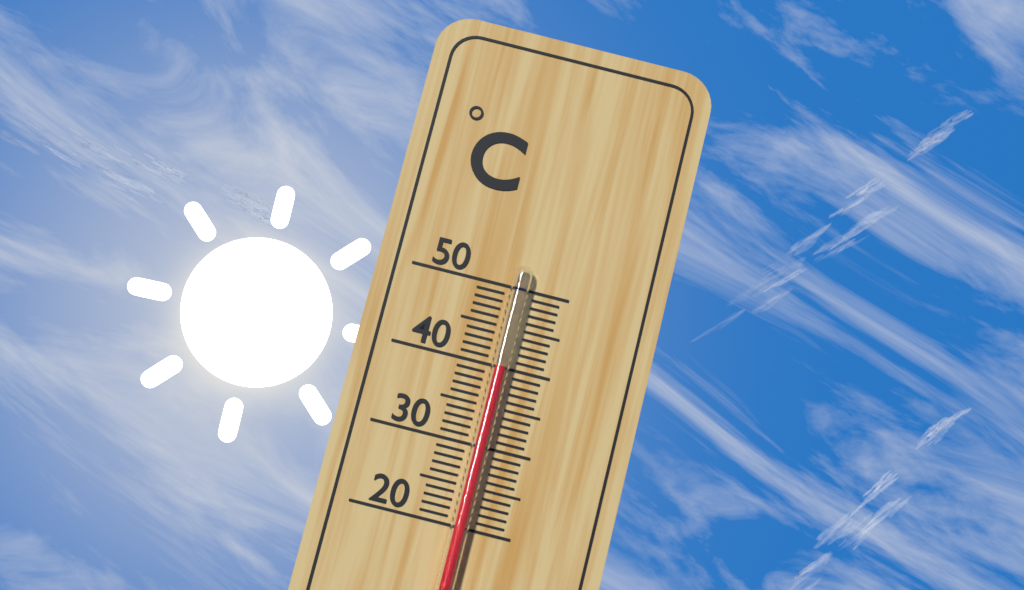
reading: 40 °C
